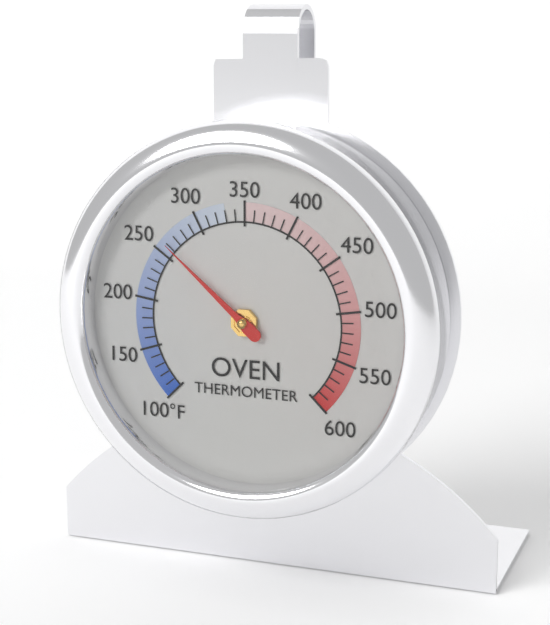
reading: 260 °F
